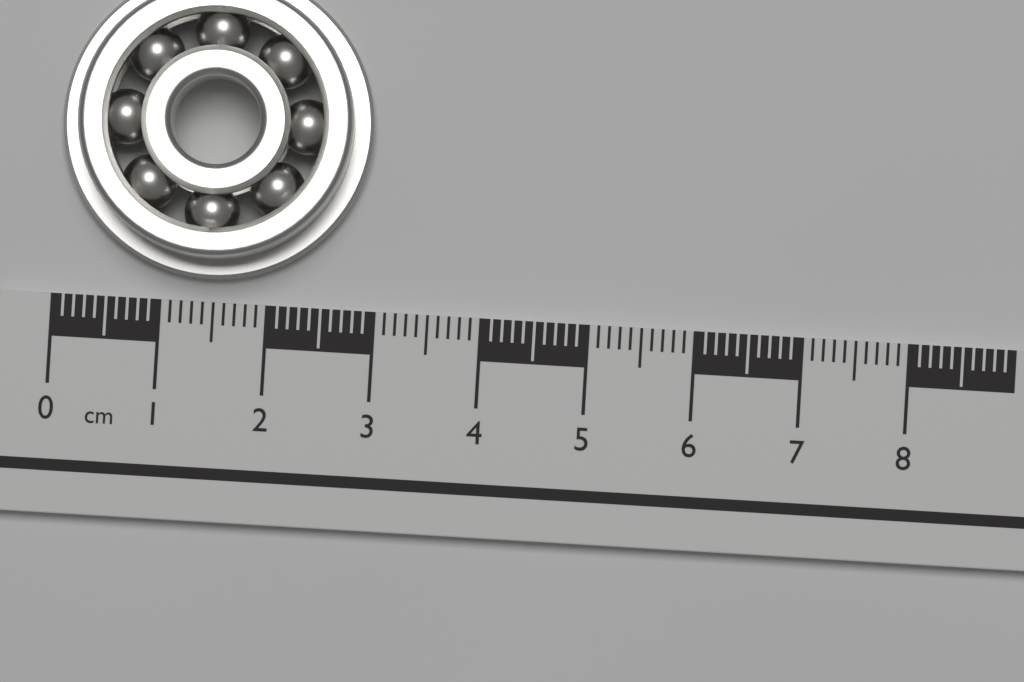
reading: 2.9 cm
